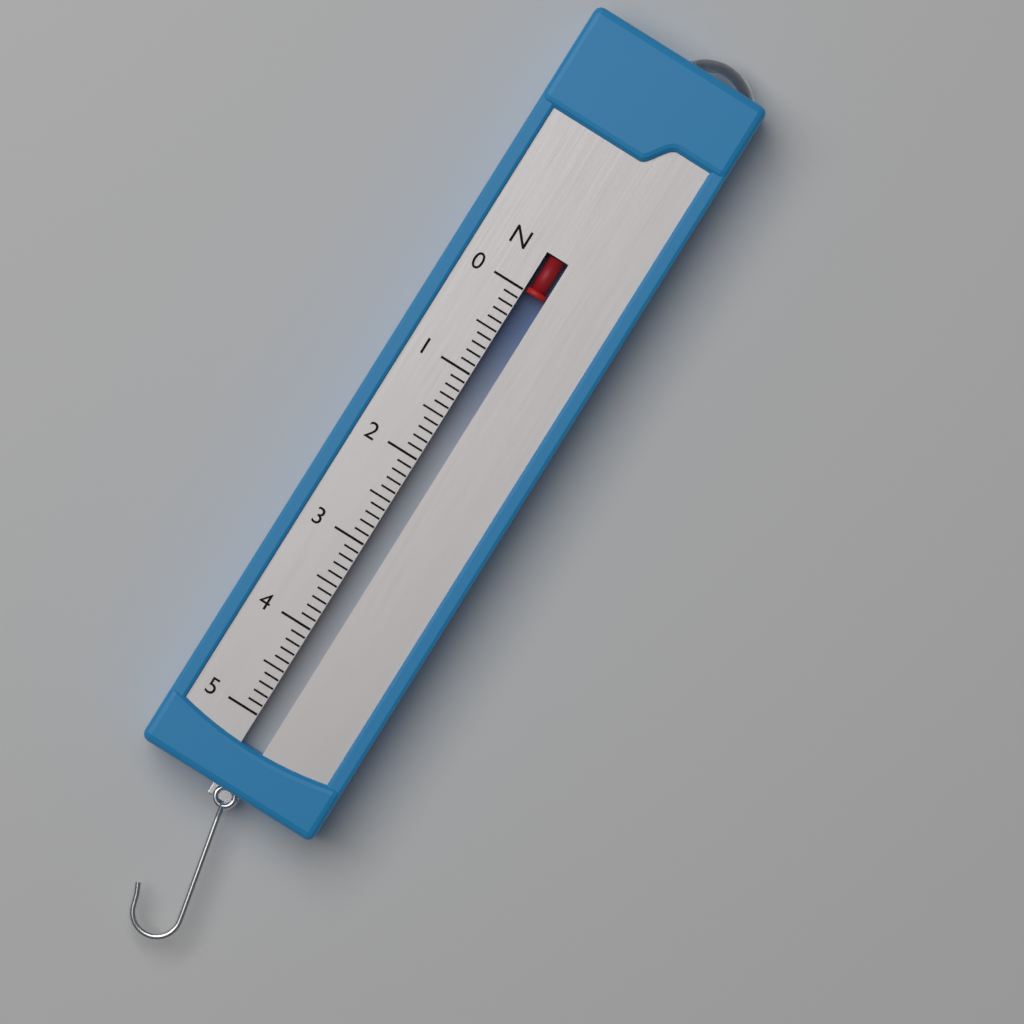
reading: 0.0 N
